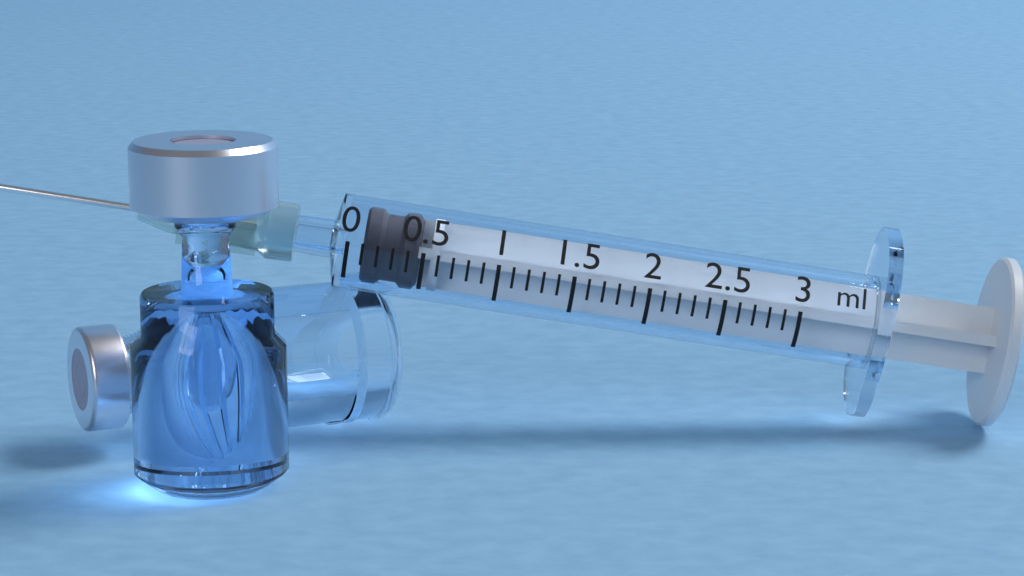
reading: 0.1 ml
